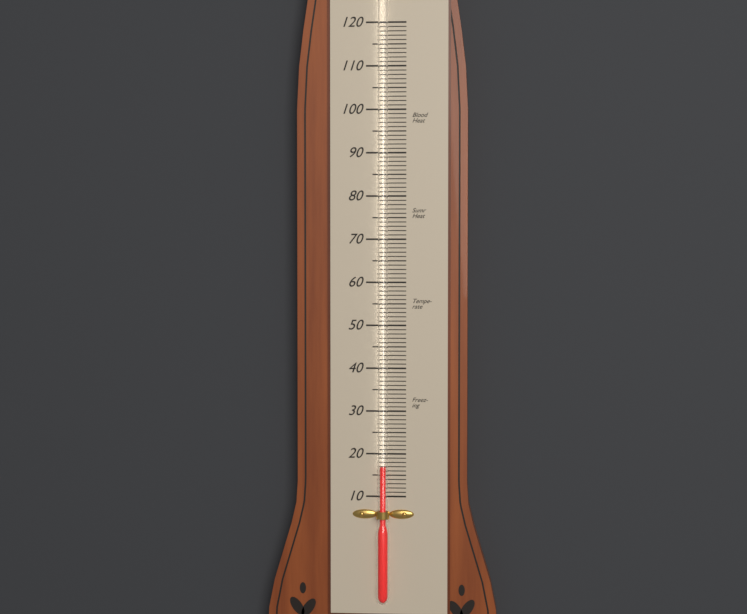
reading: 17 (no unit)
